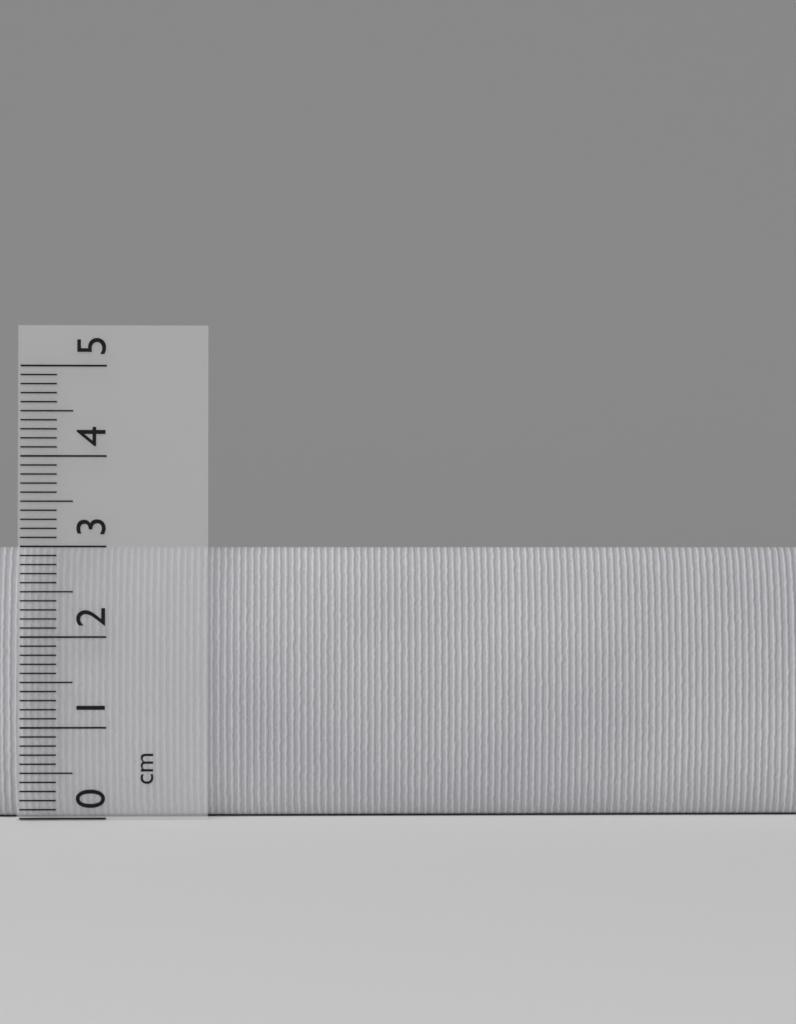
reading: 3.0 cm
